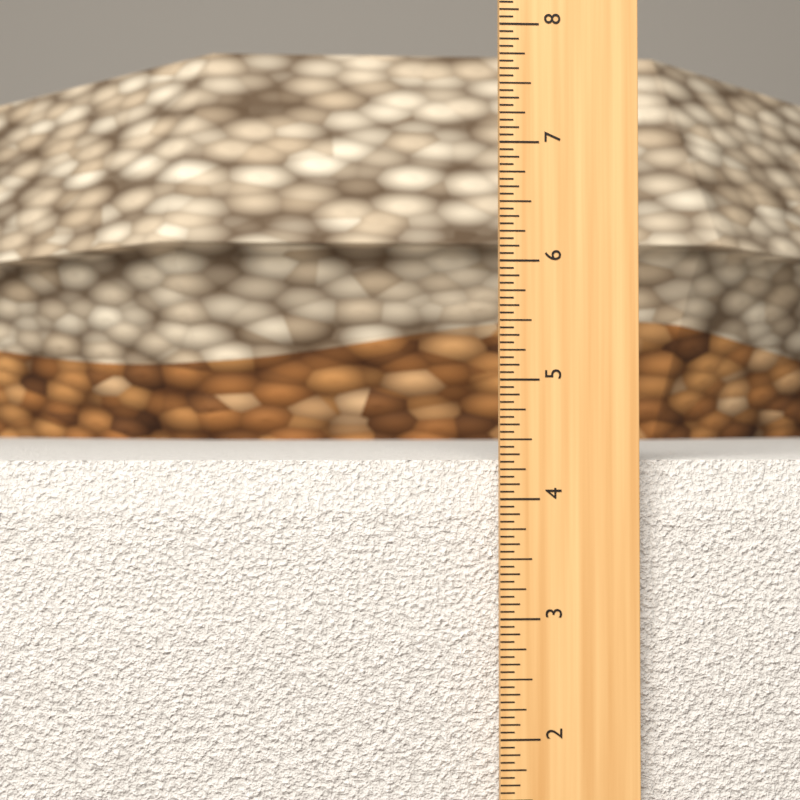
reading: 4.3125 in
